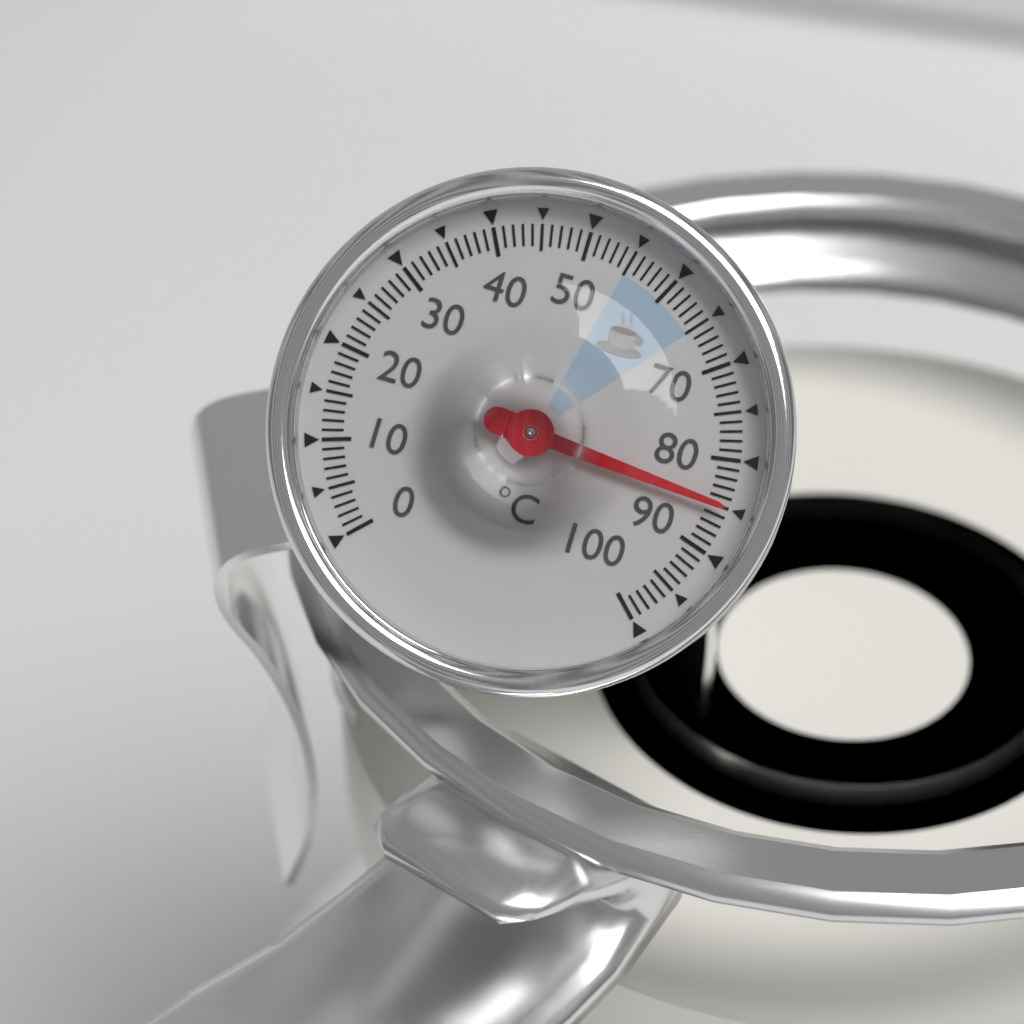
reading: 85 °C
